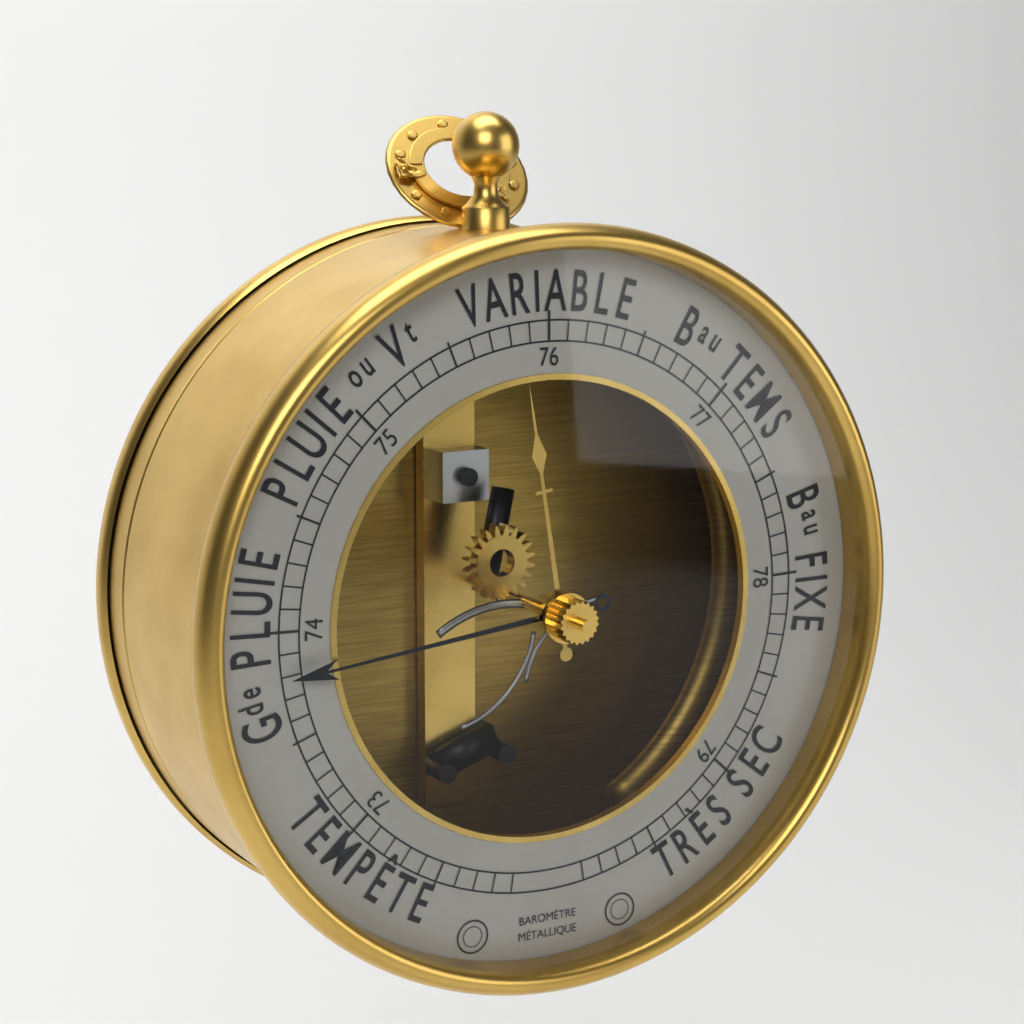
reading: 73.8 (no unit)
